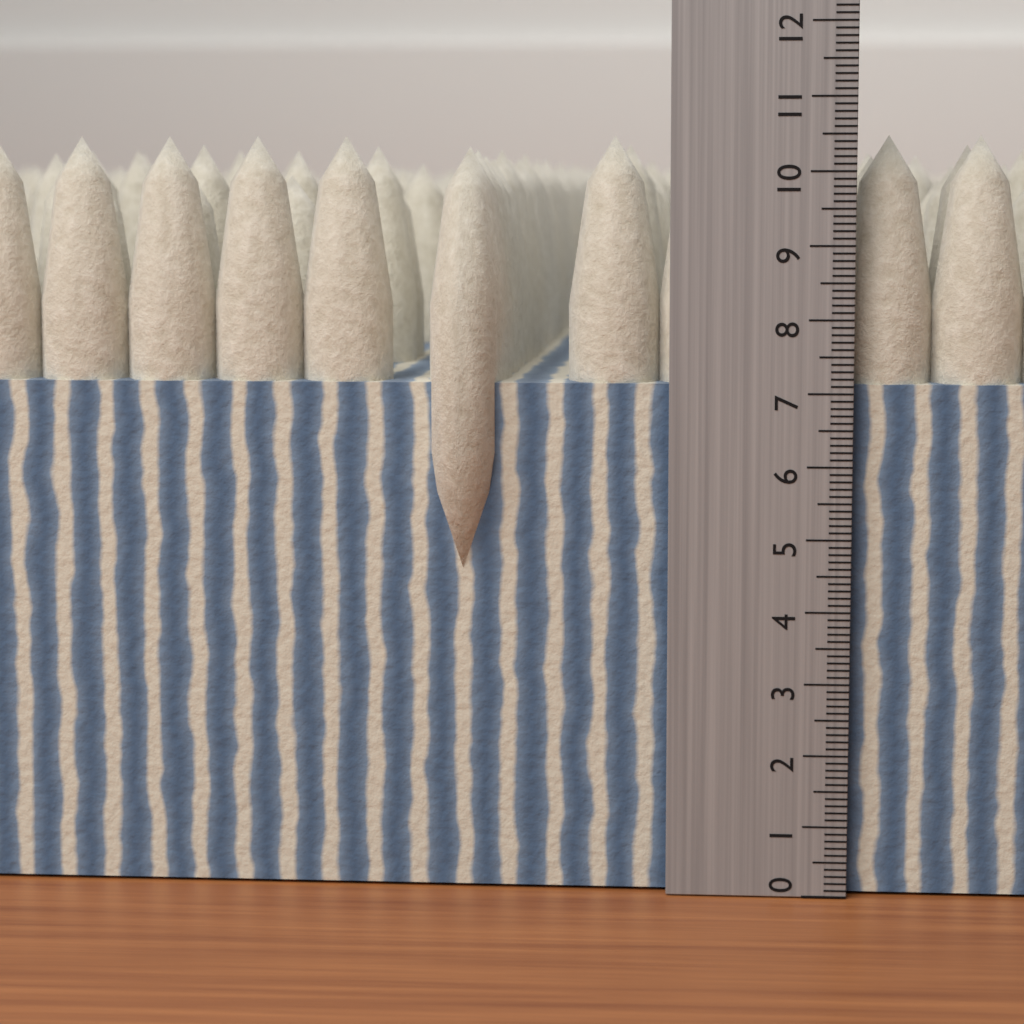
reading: 10.5 (no unit)
